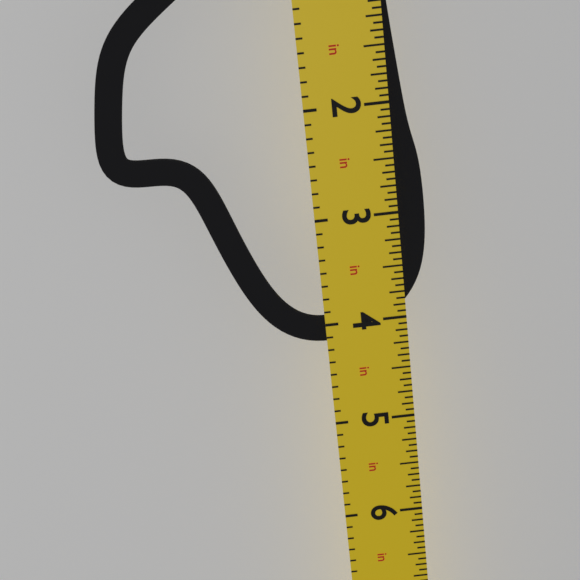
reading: 4.1875 in
